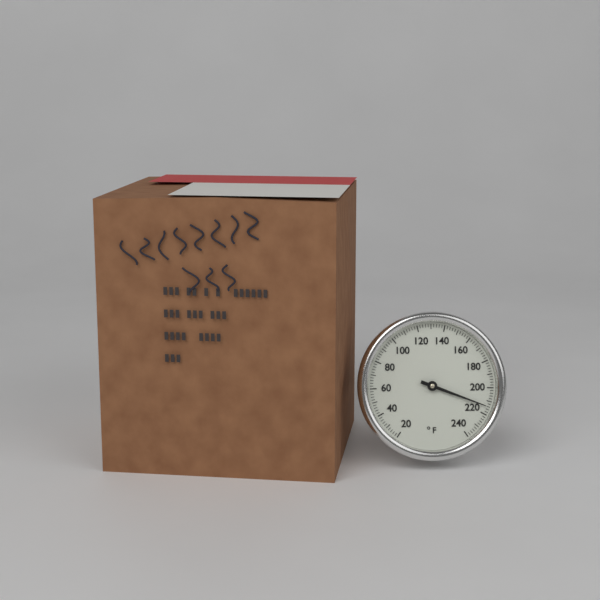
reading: 214 °F
